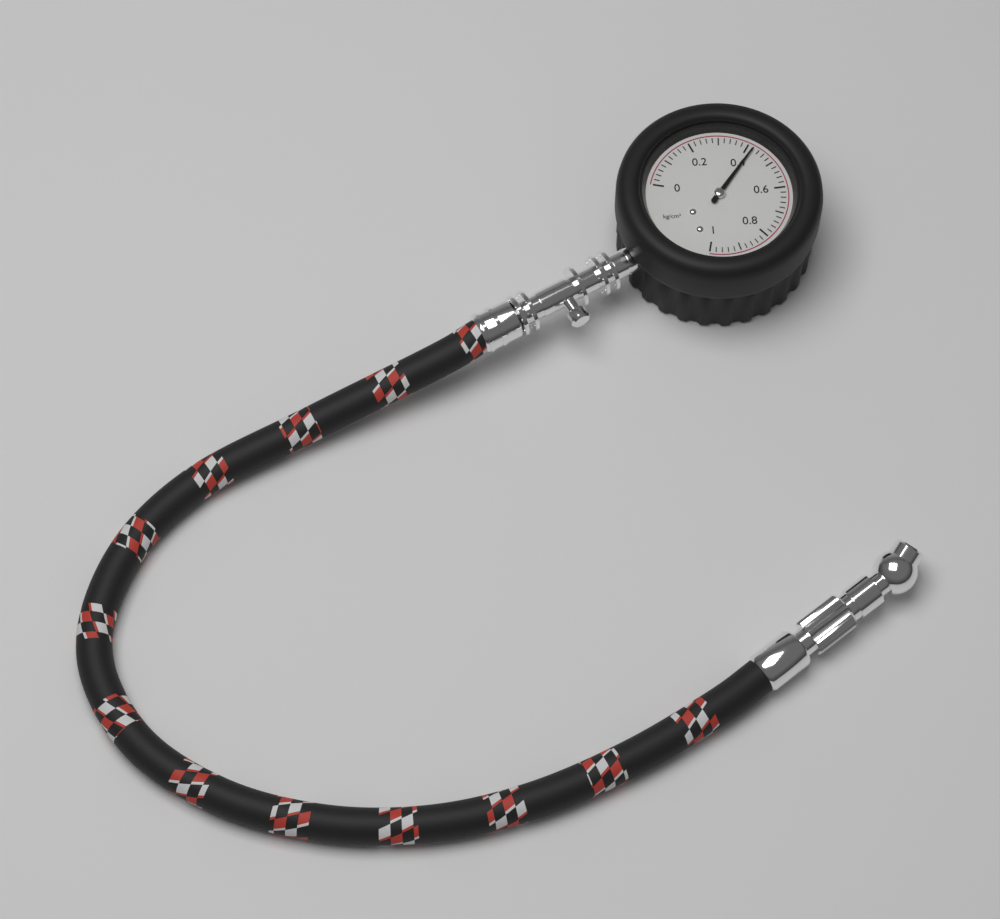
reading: 0.42 kg/cm²
